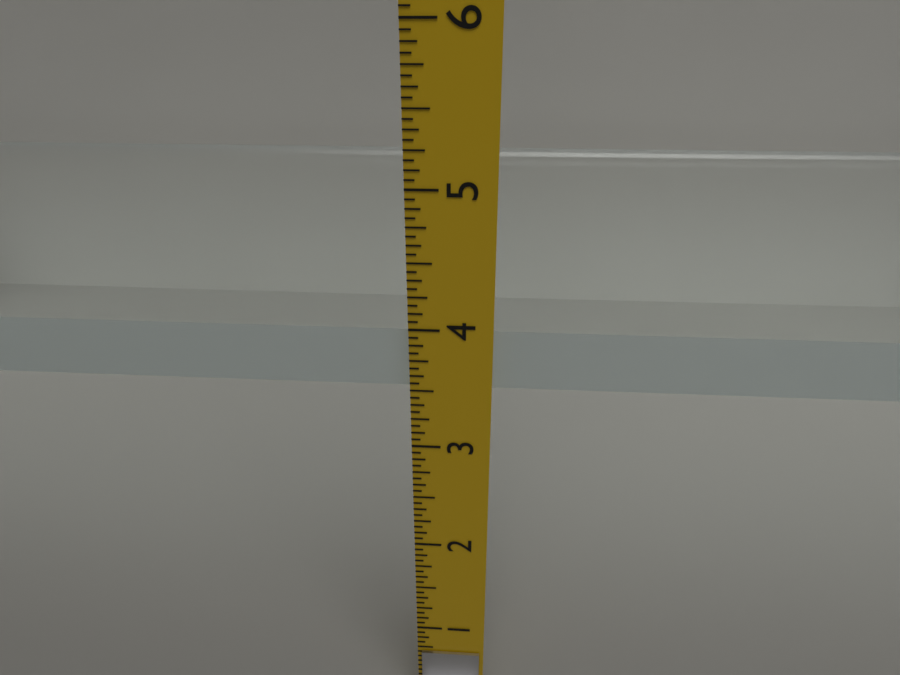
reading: 3.9375 in
